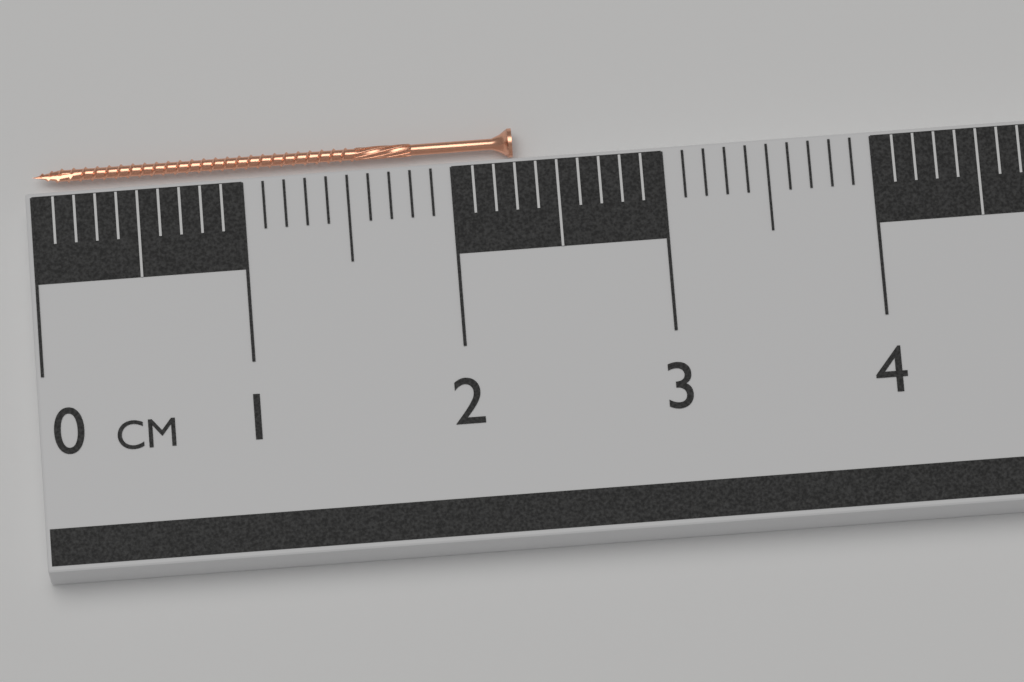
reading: 2.3 cm
